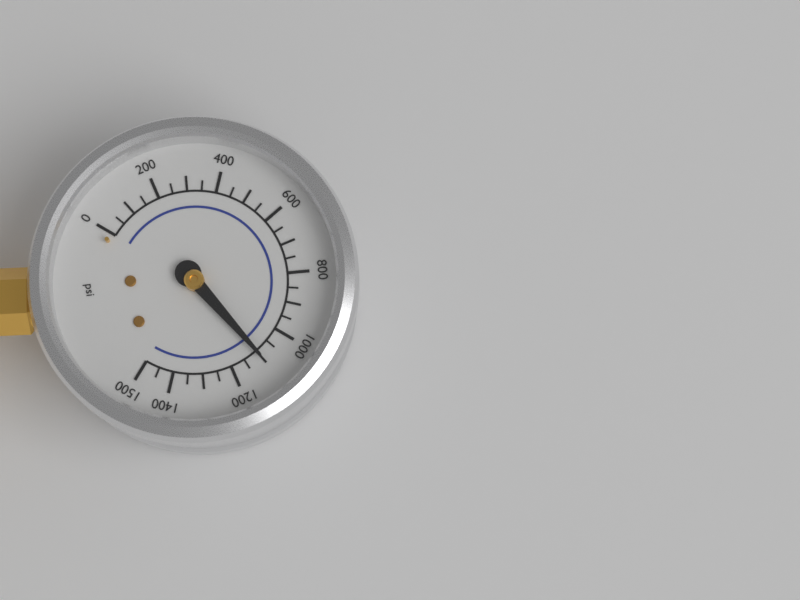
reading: 1100 psi
